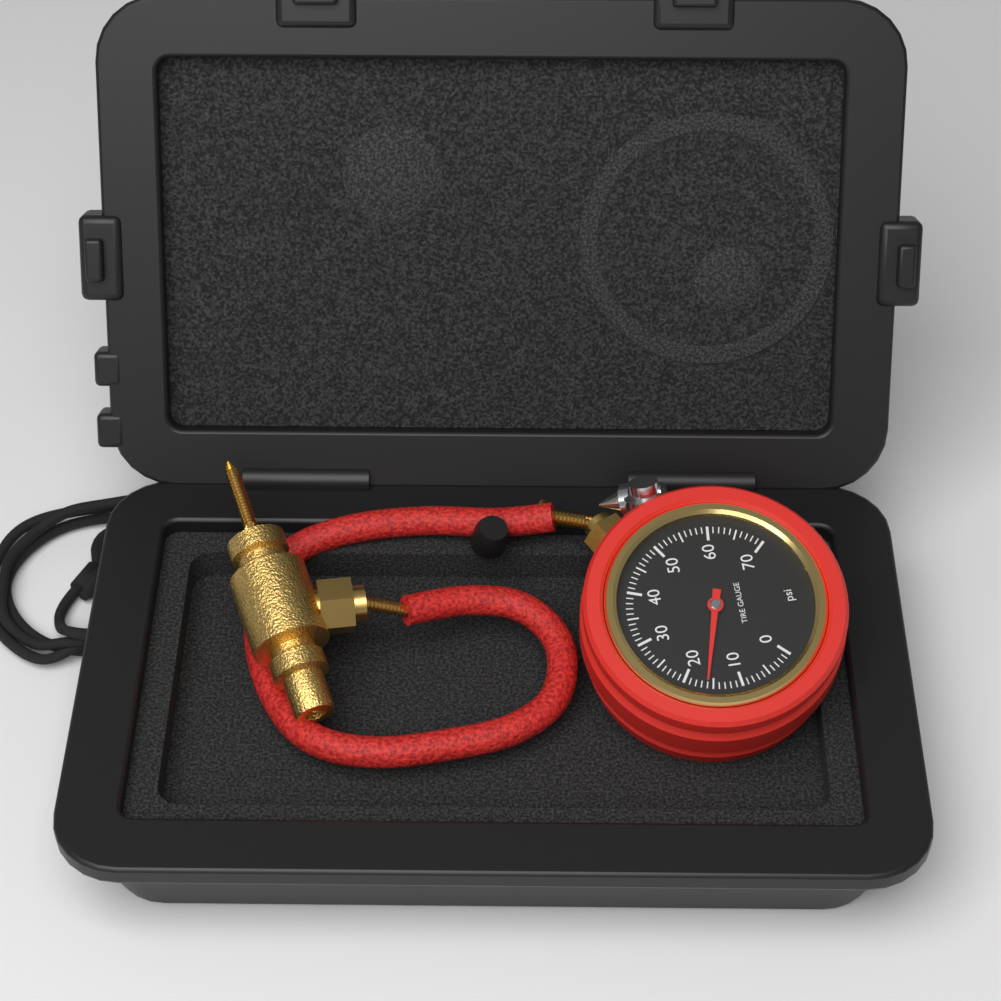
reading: 16 psi
